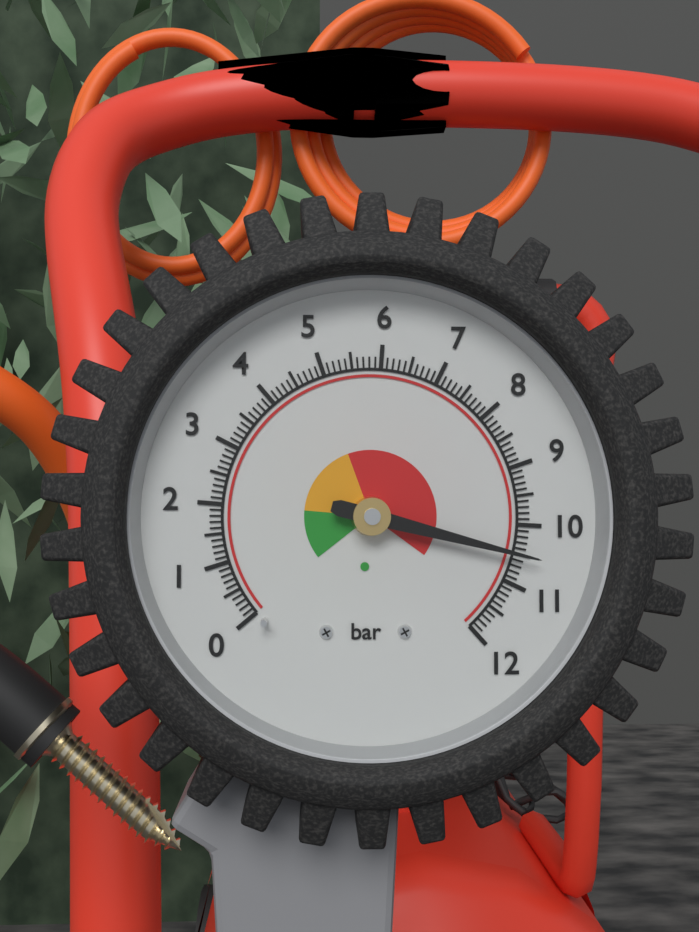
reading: 10.5 bar
